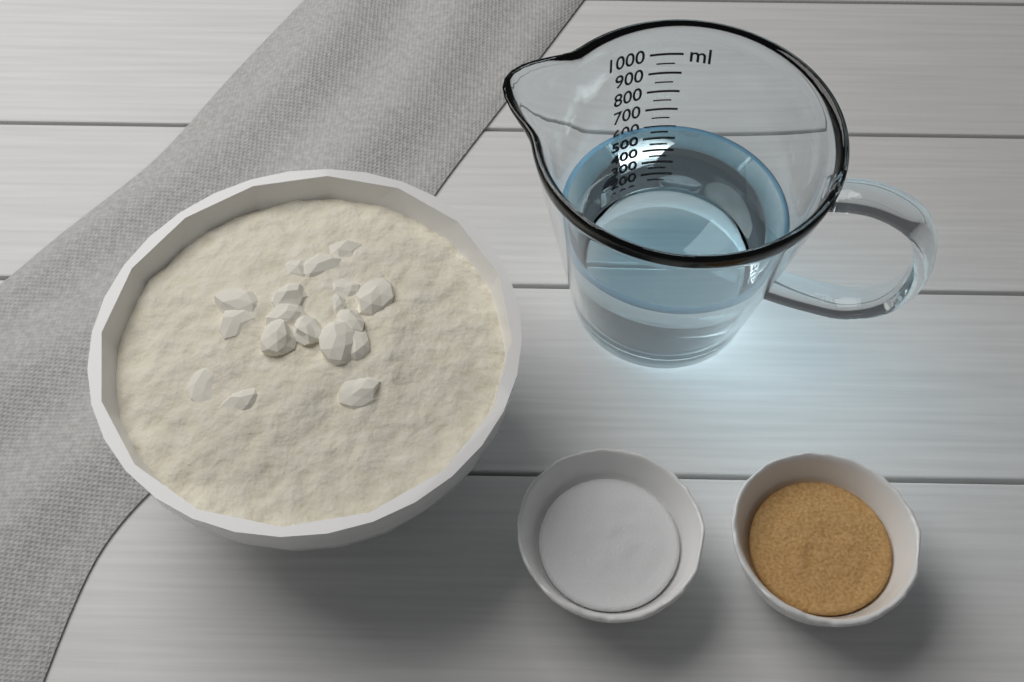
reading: 600 ml
